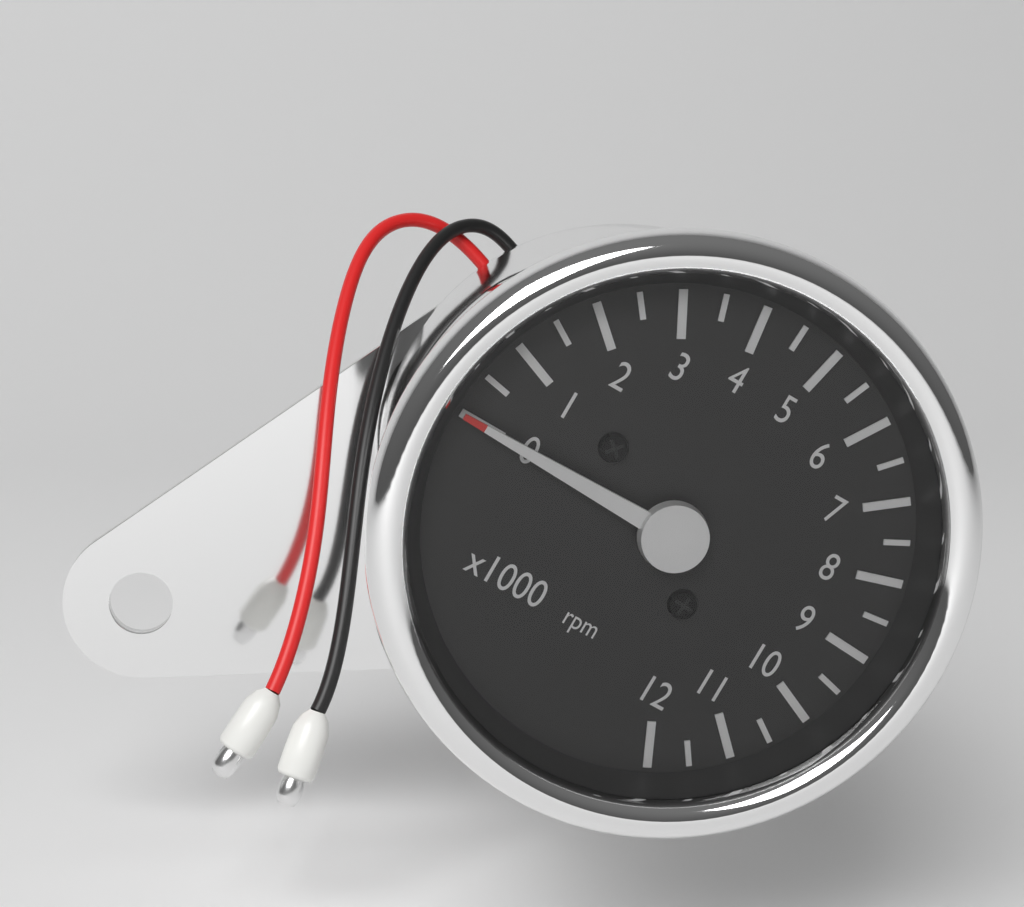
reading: 0 rpm
